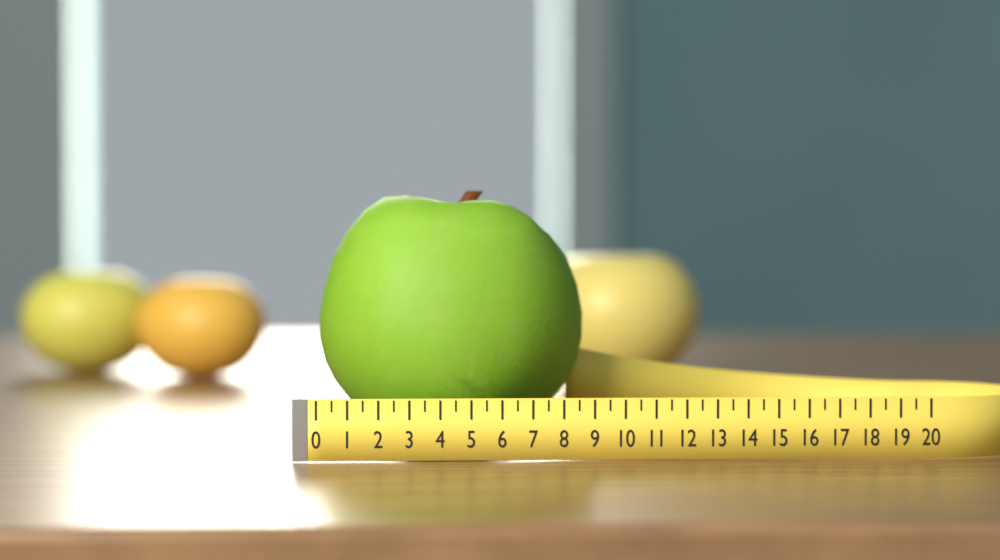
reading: 9.0 (no unit)
